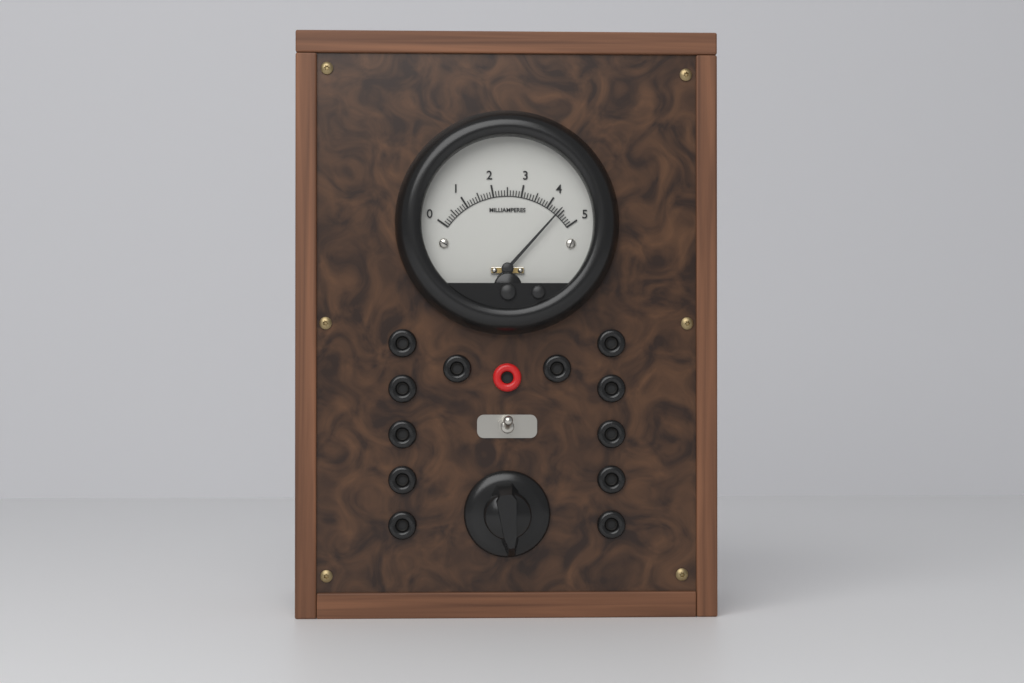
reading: 4.4 mA
